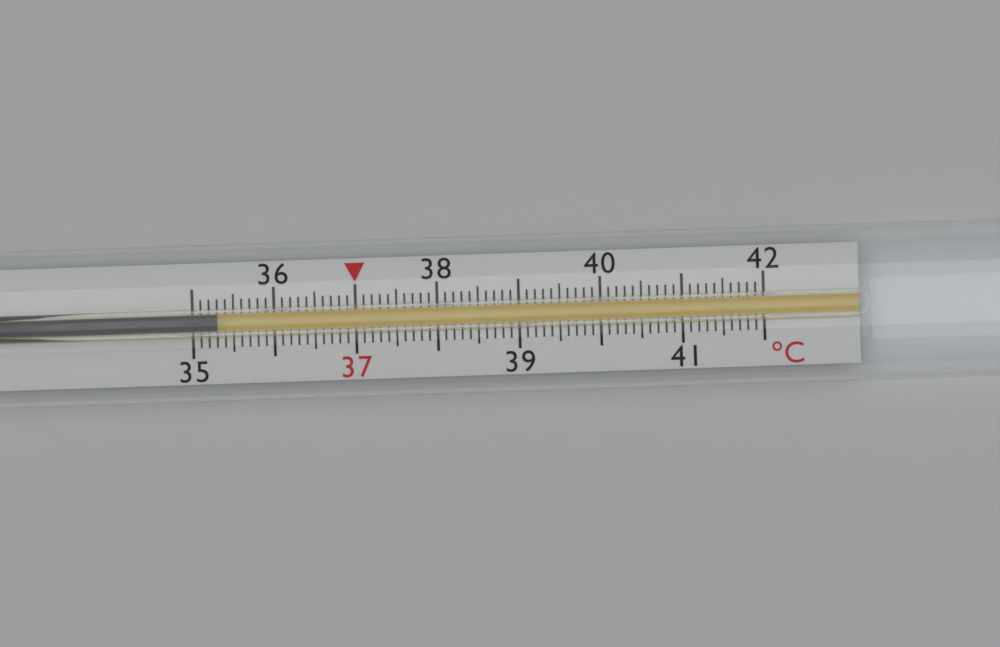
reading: 35.3 °C
